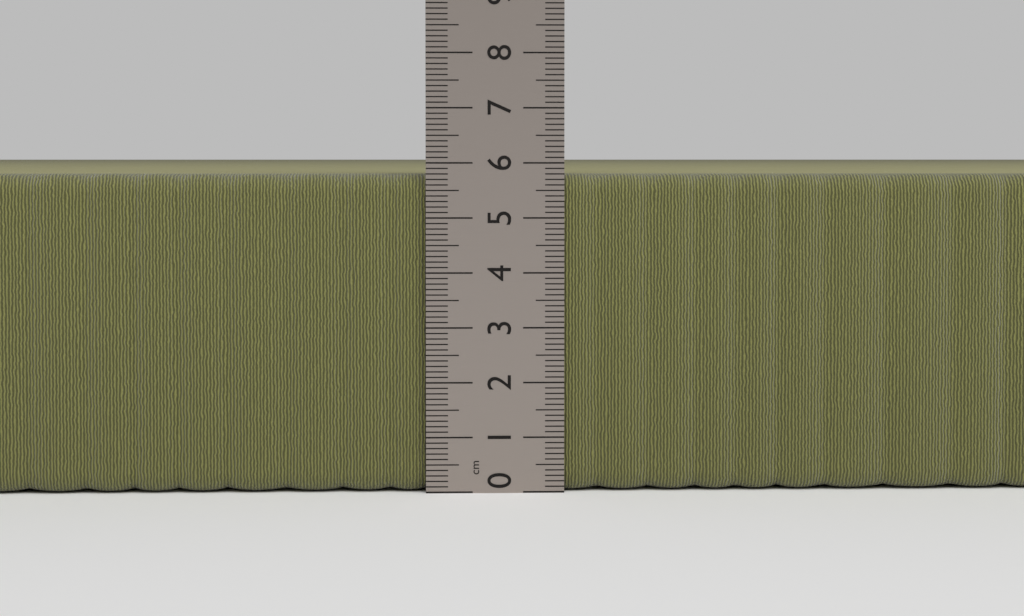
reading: 5.8 cm
